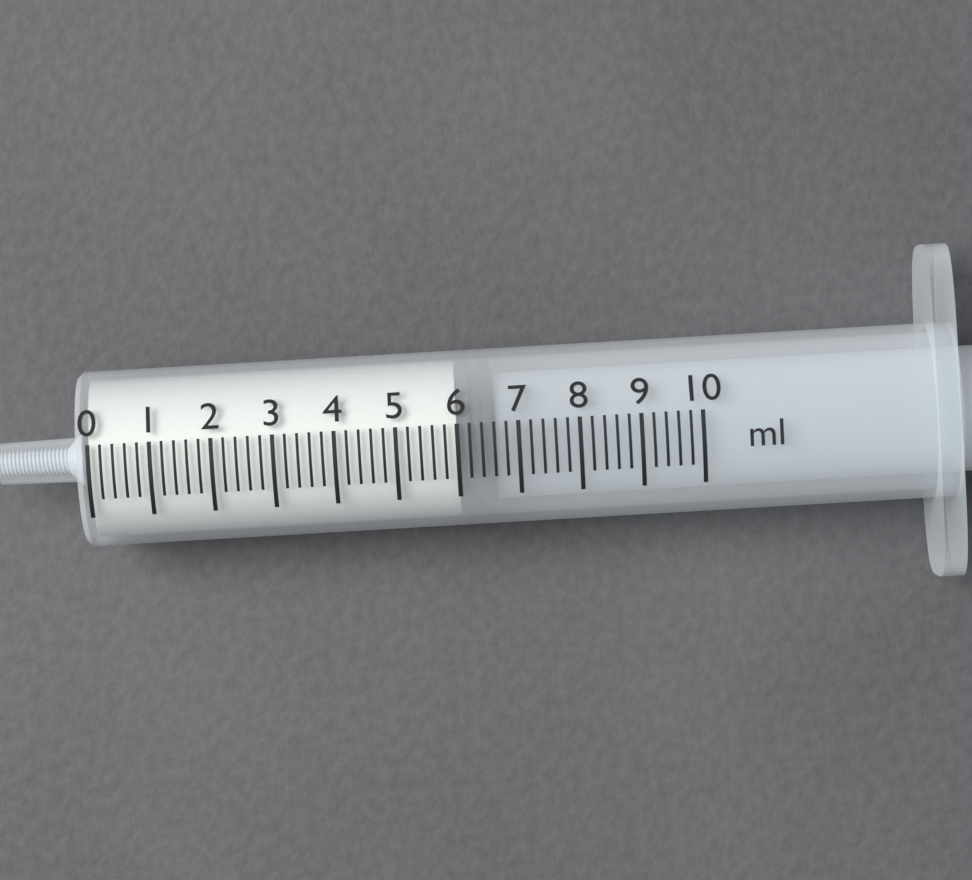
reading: 6.0 ml
